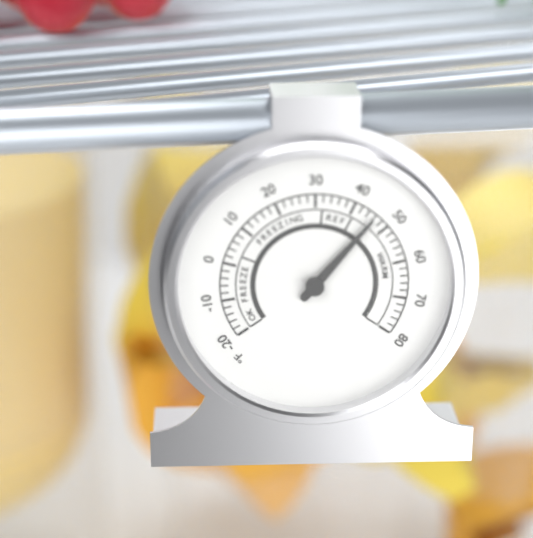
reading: 46 °F
